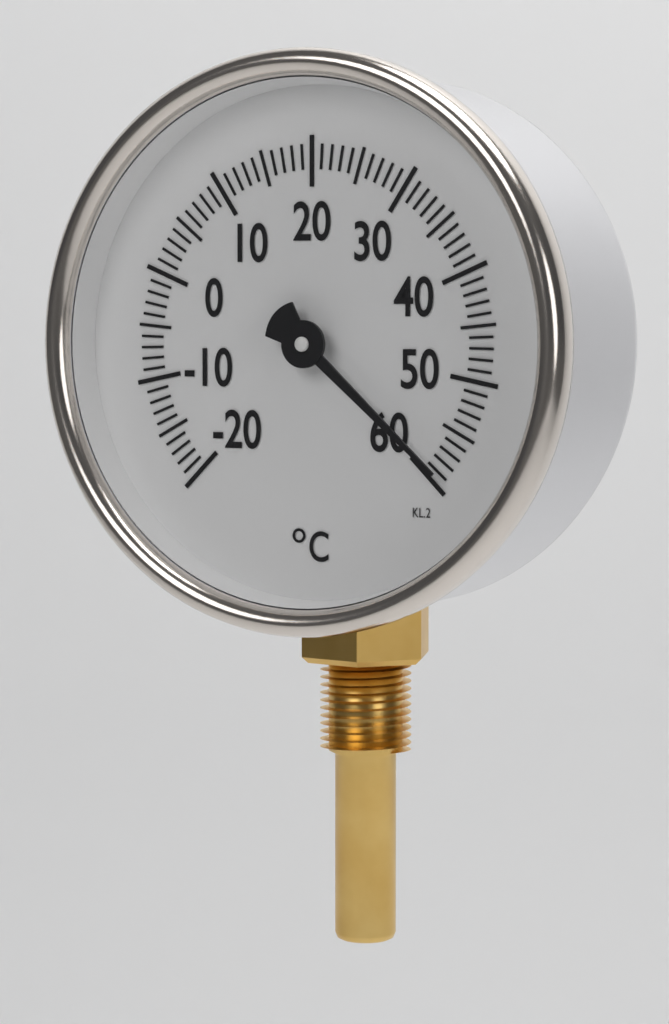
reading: 59 °C
